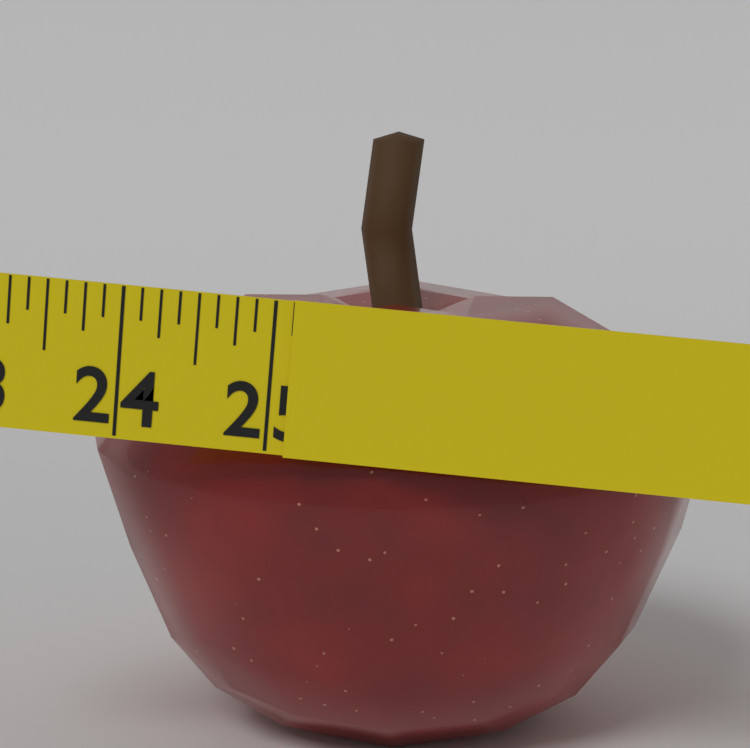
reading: 25.125 in
